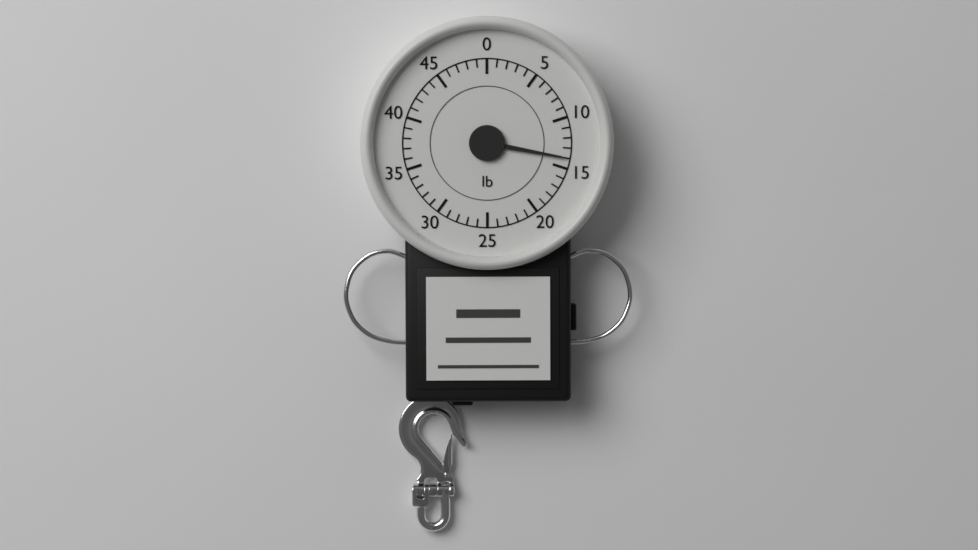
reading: 14 lb
